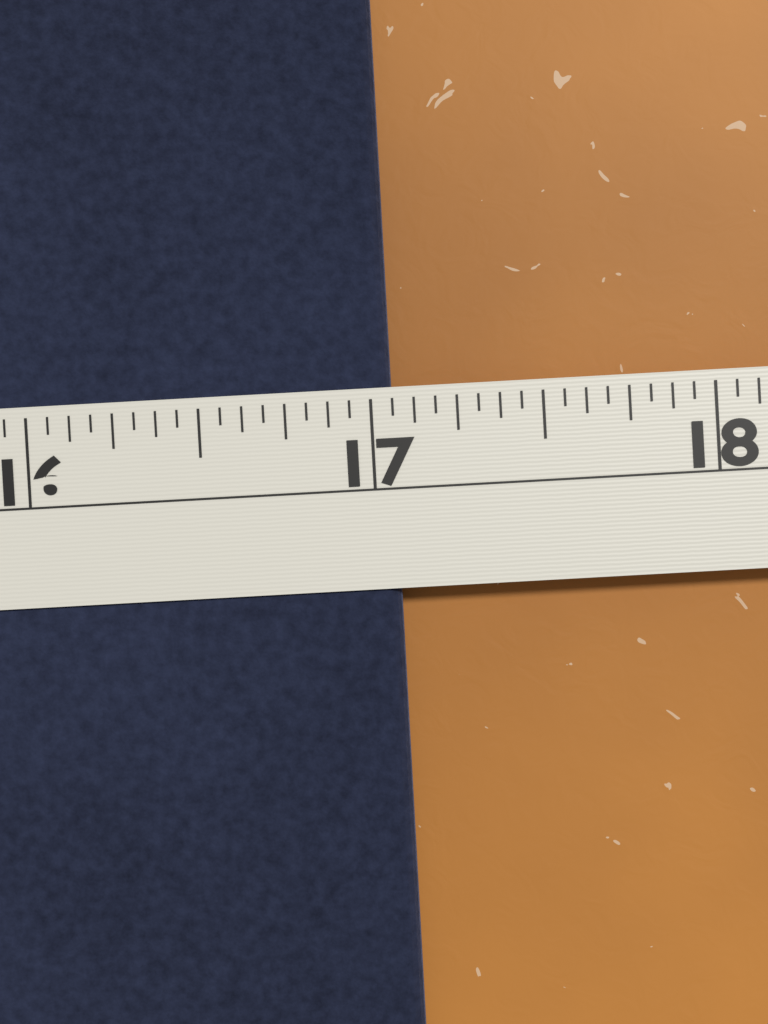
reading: 17.0625 in
